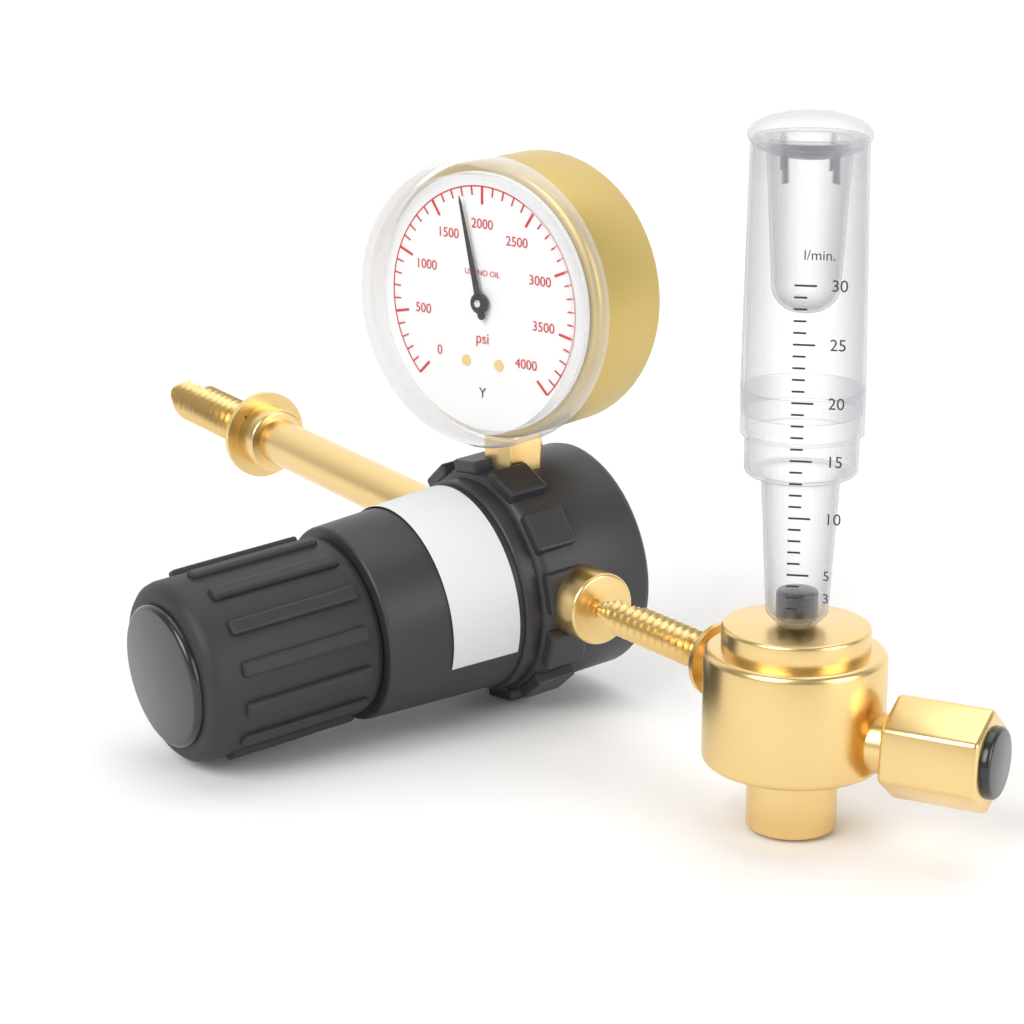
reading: 1800 psi
